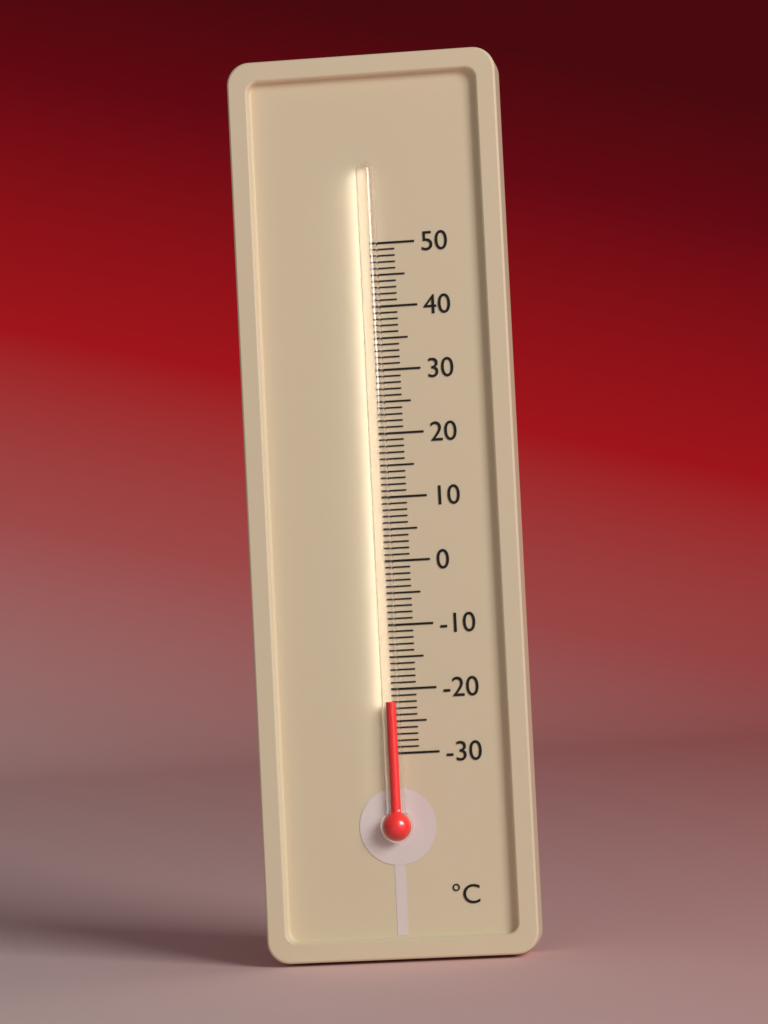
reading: -22 °C
